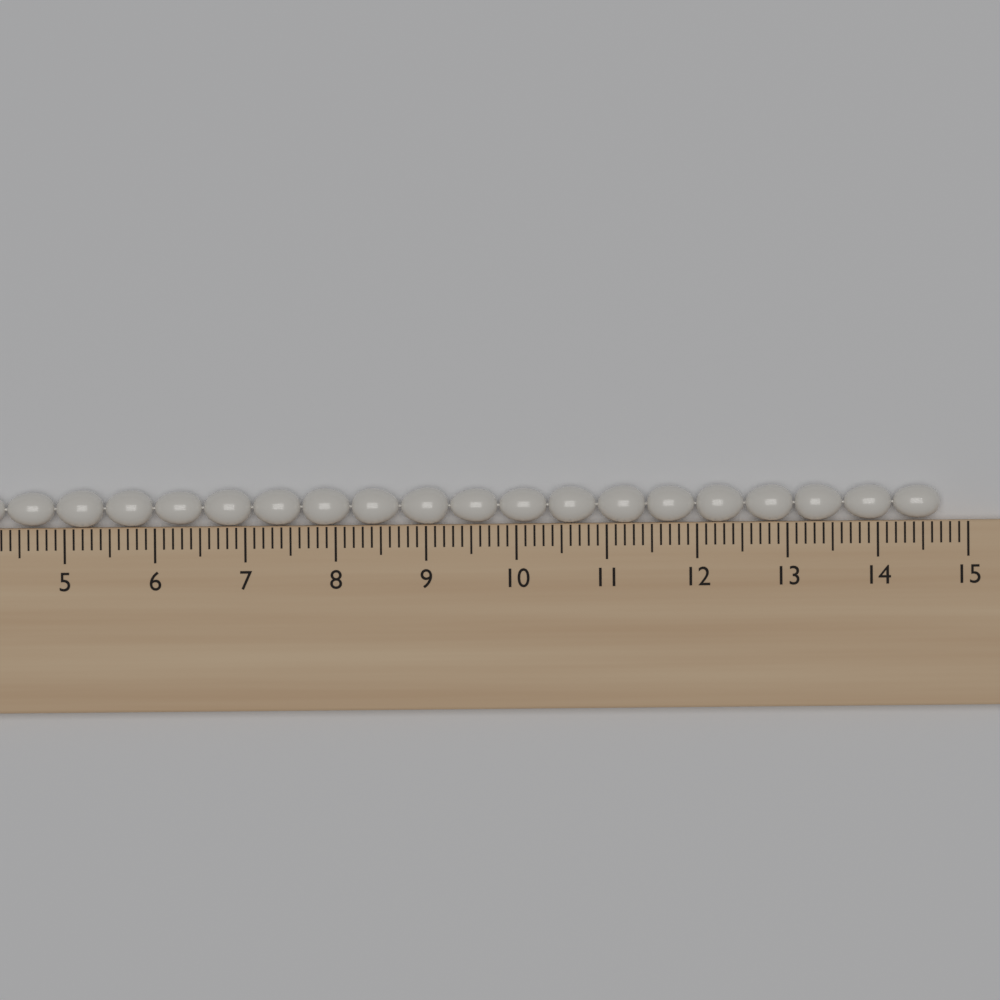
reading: 14.7 cm
